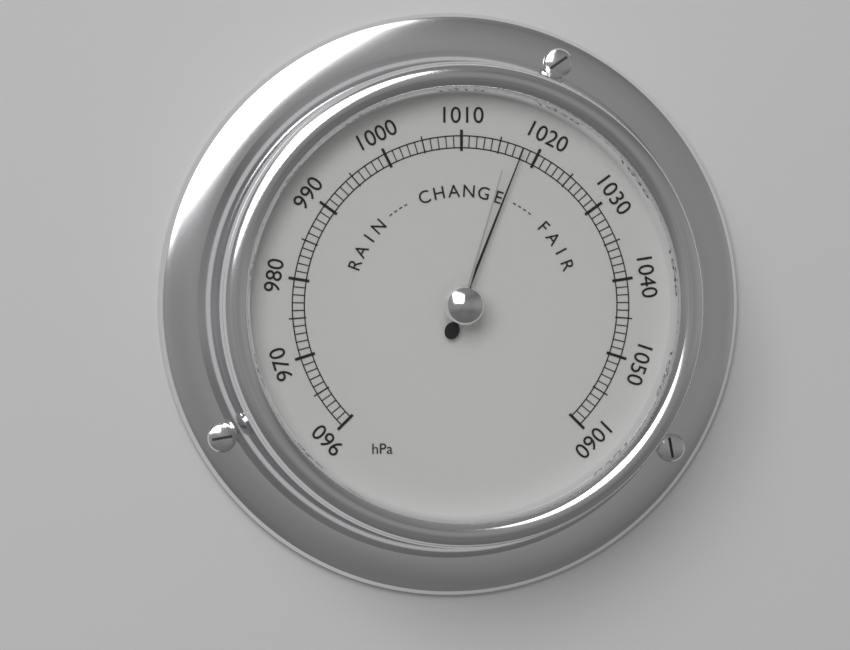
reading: 1018 hPa
